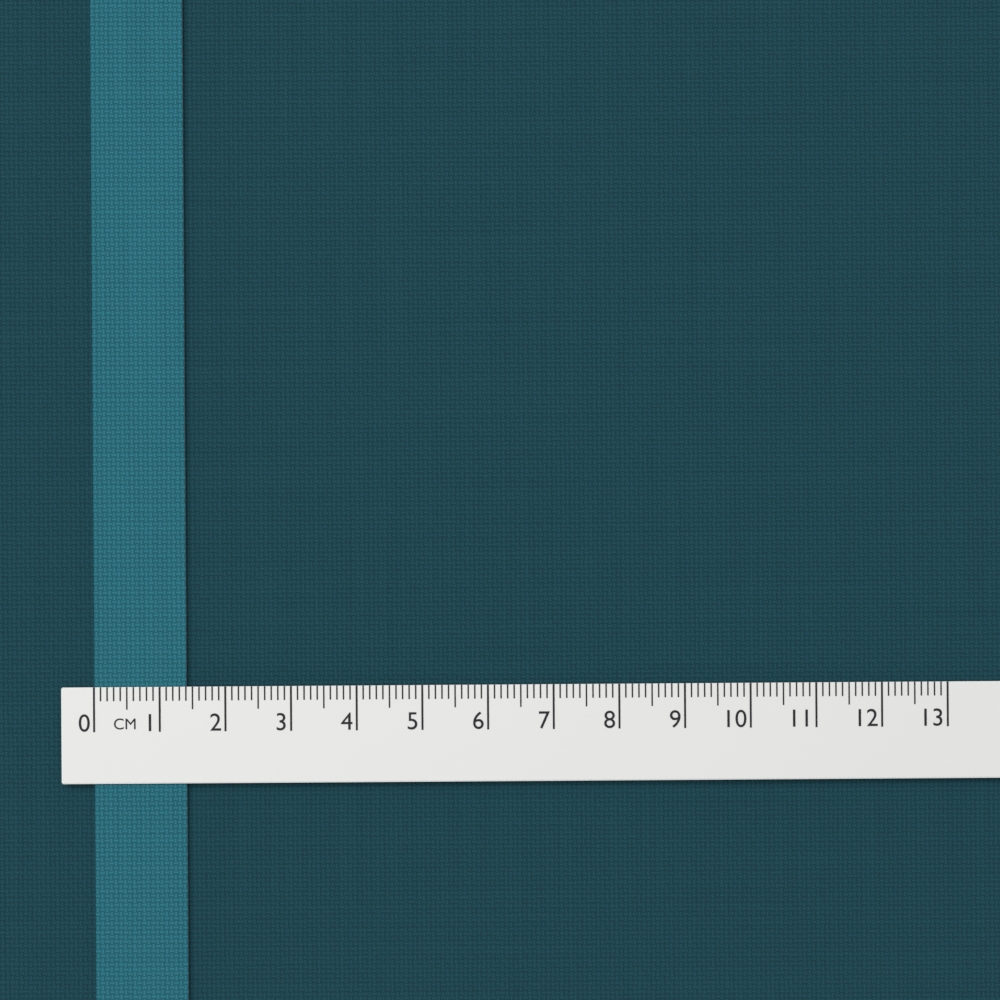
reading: 1.4 cm
